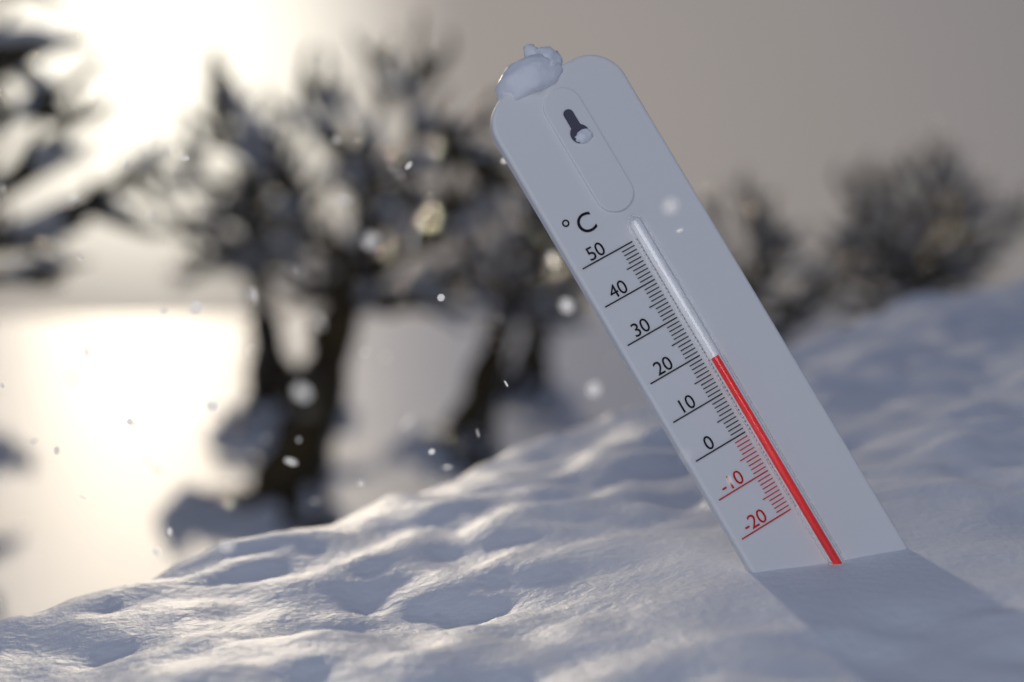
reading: 18 °C
